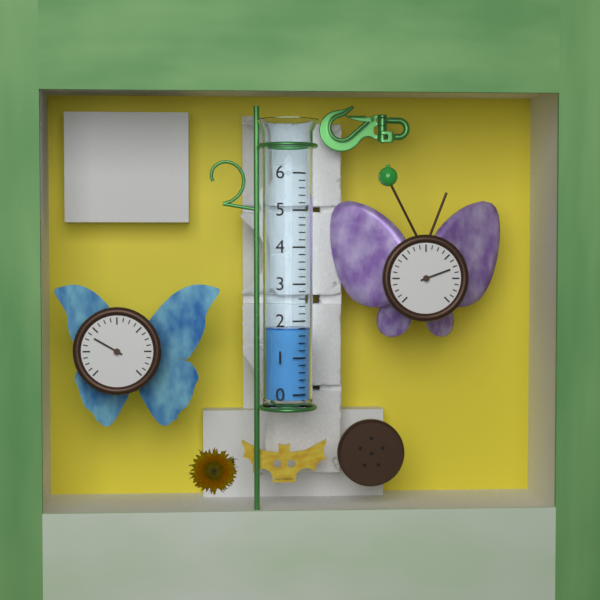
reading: 1.8 (no unit)
